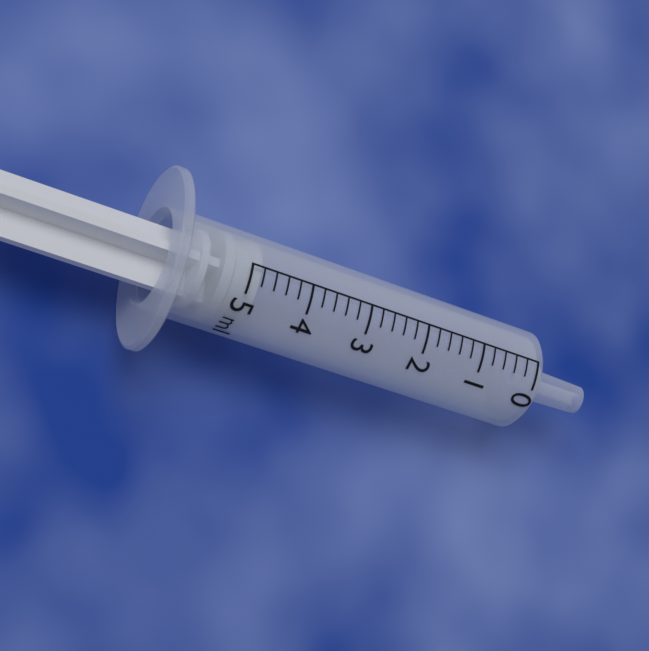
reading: 4.8 ml
